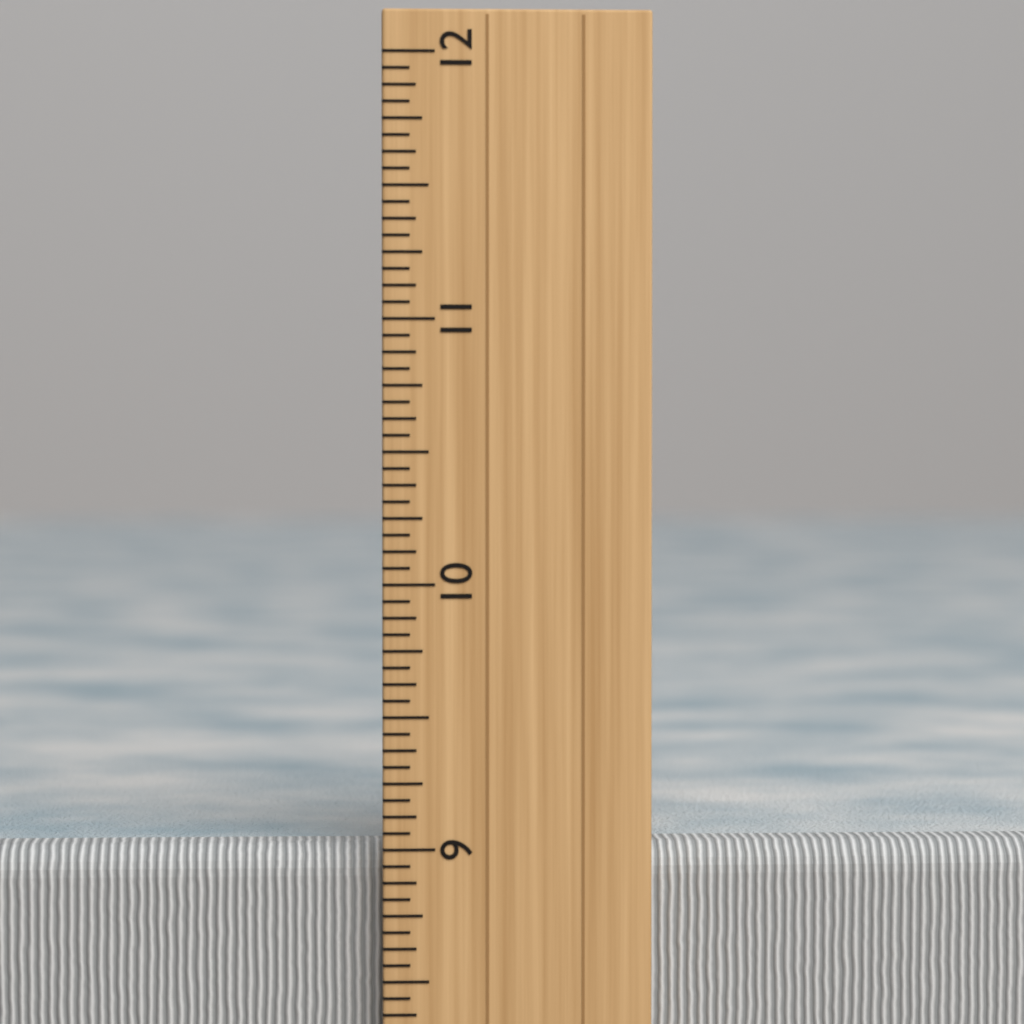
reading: 9.0000 inch
